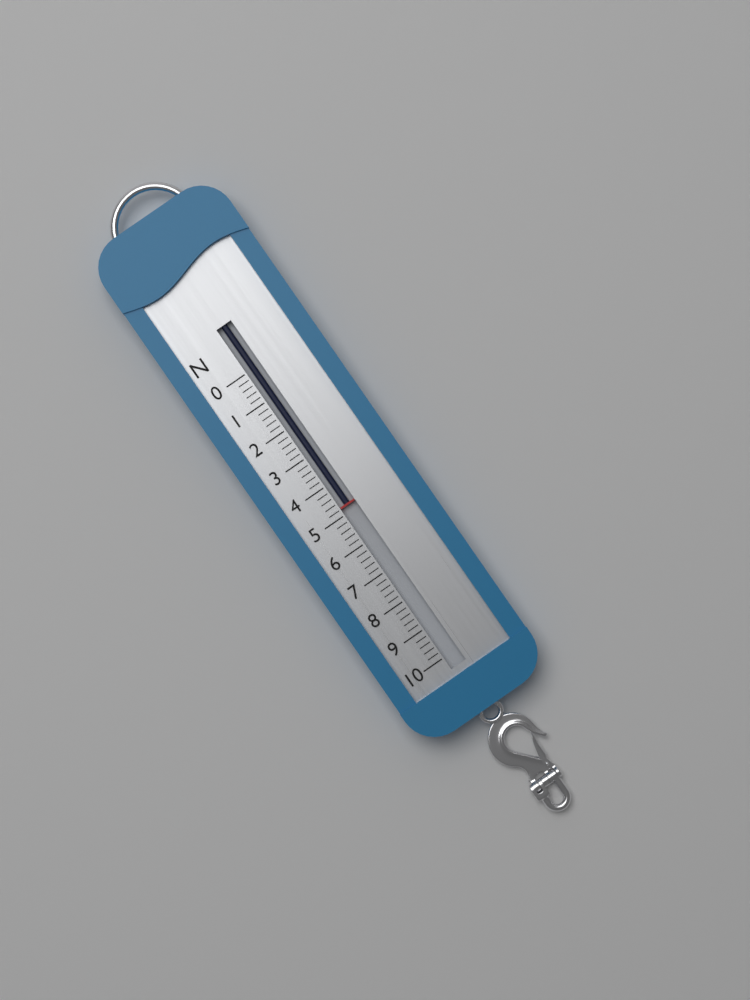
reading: 4.8 N
